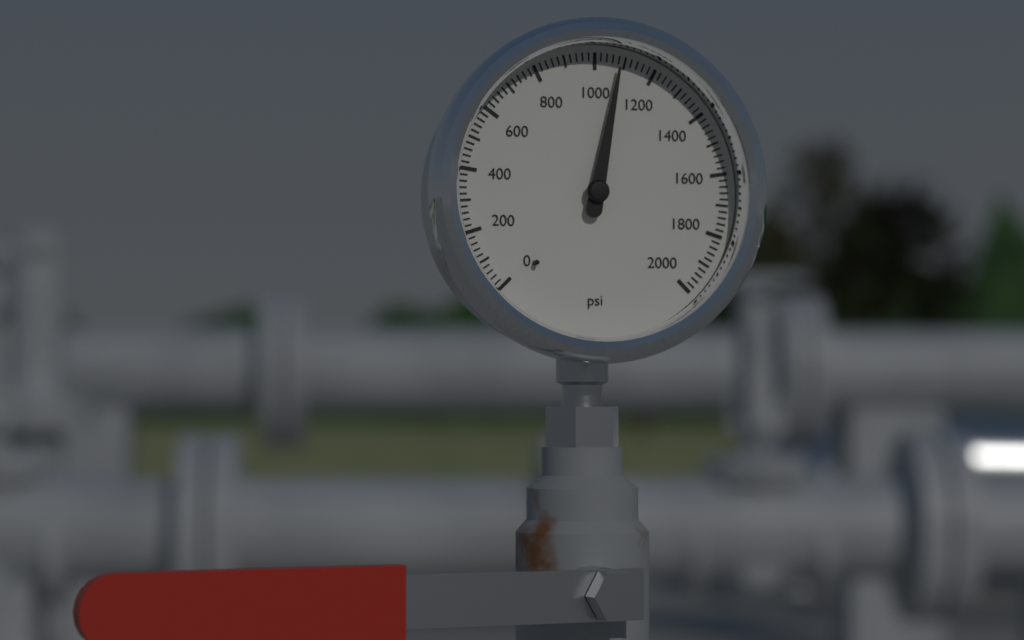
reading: 1080 psi
